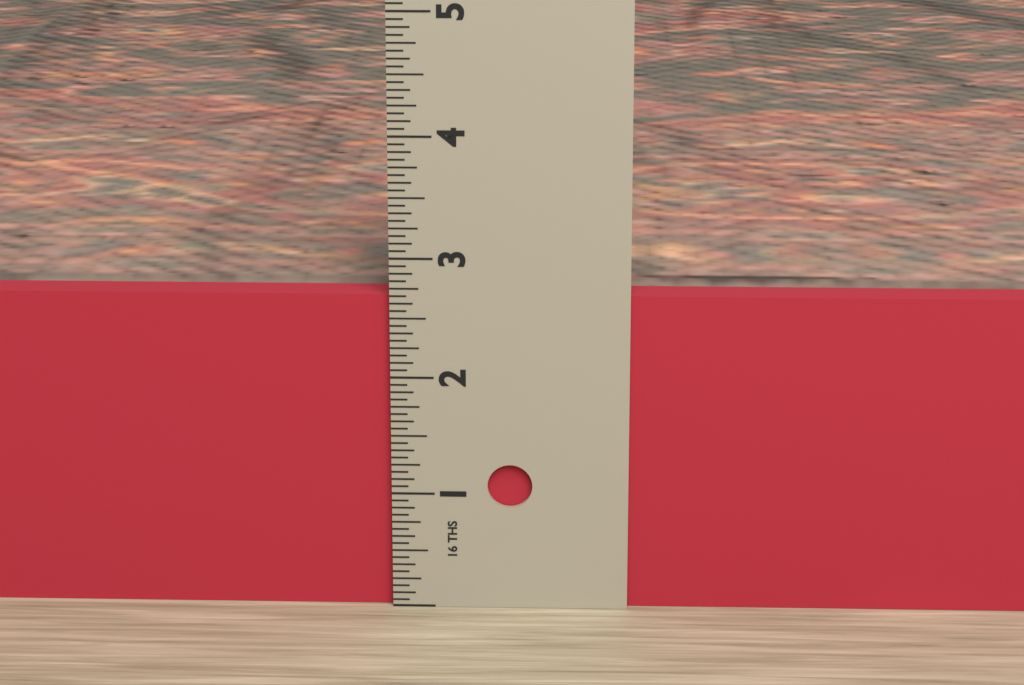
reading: 2.6875 in
